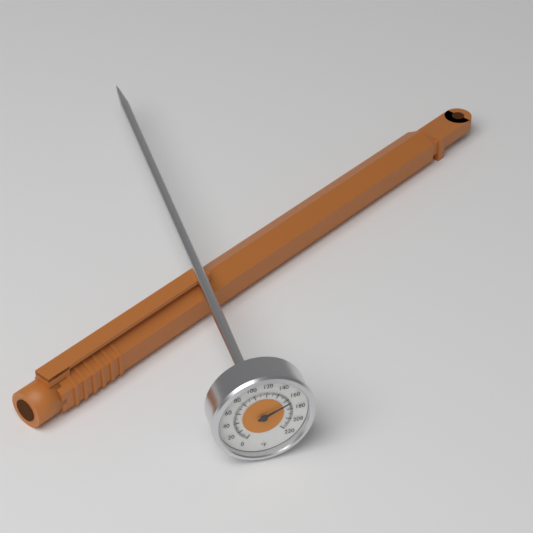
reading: 166 °F
